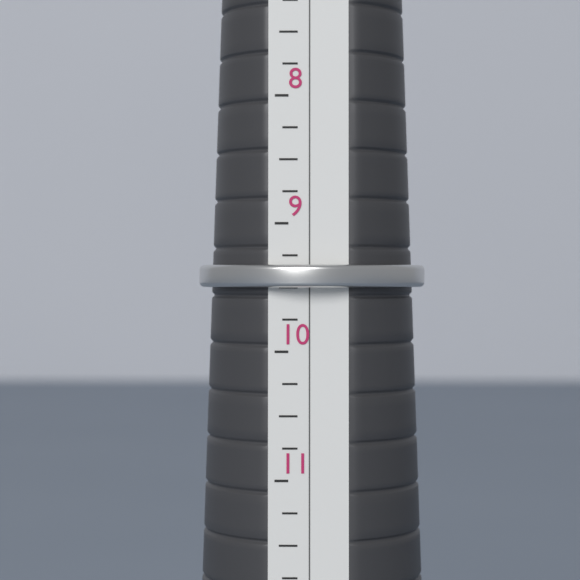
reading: 9.50 (no unit)
